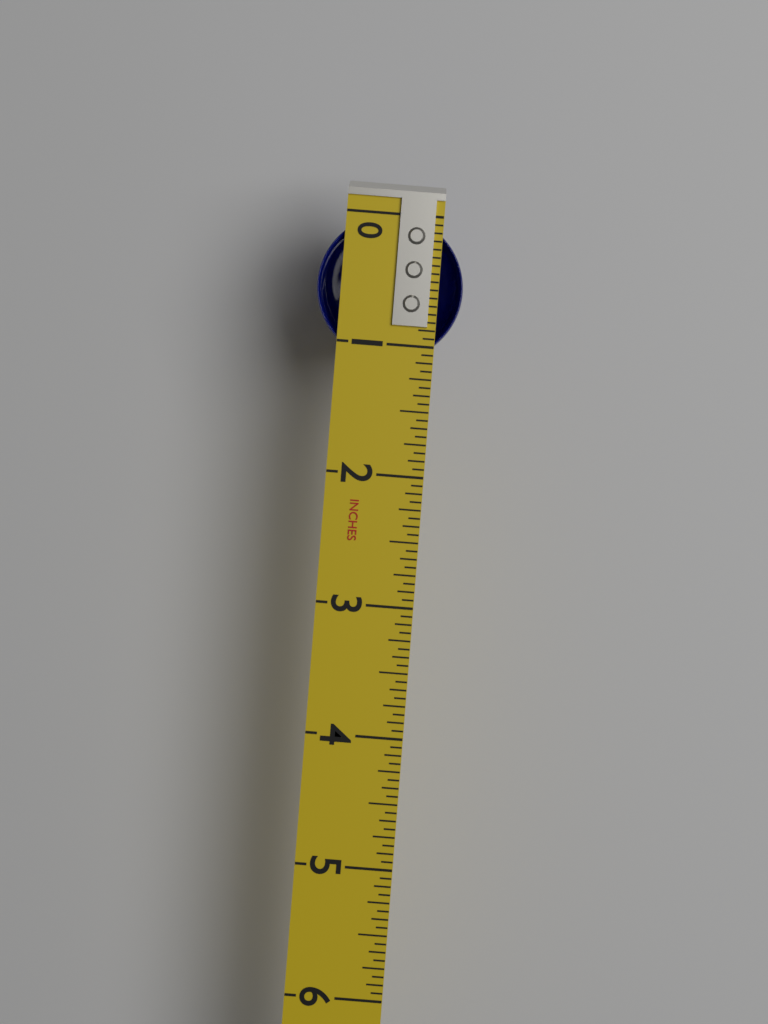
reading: 1.1250 in
